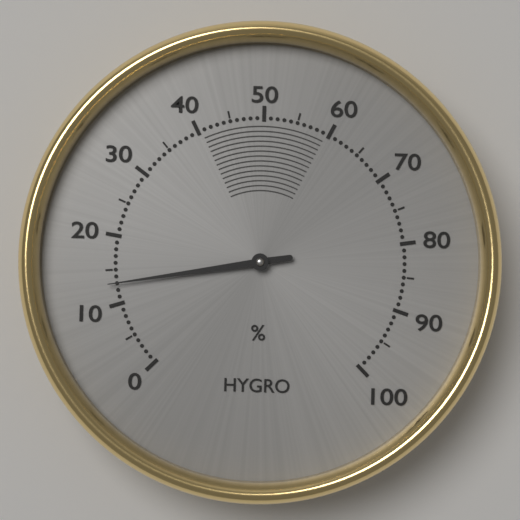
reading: 13 %
